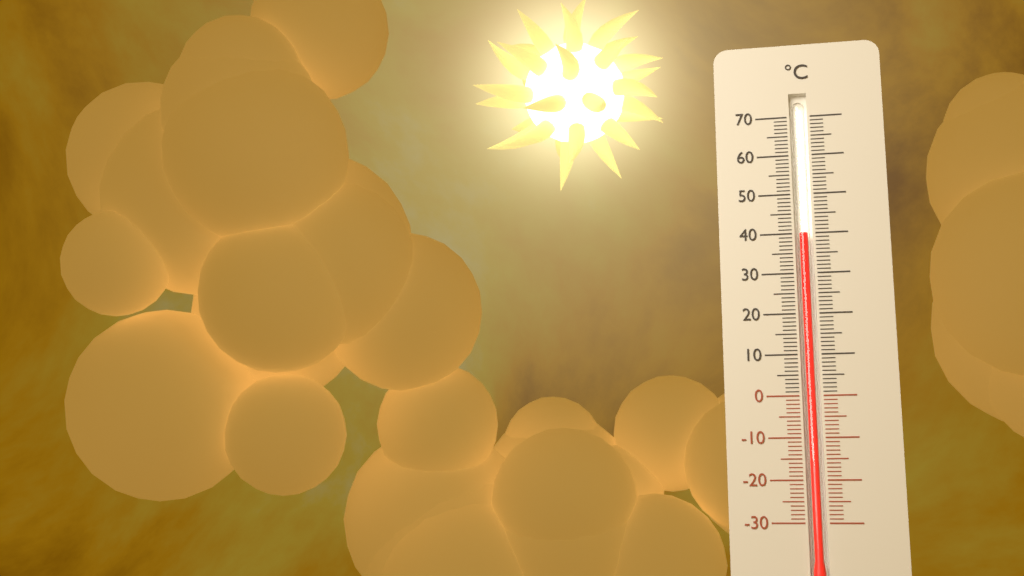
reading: 40 °C
